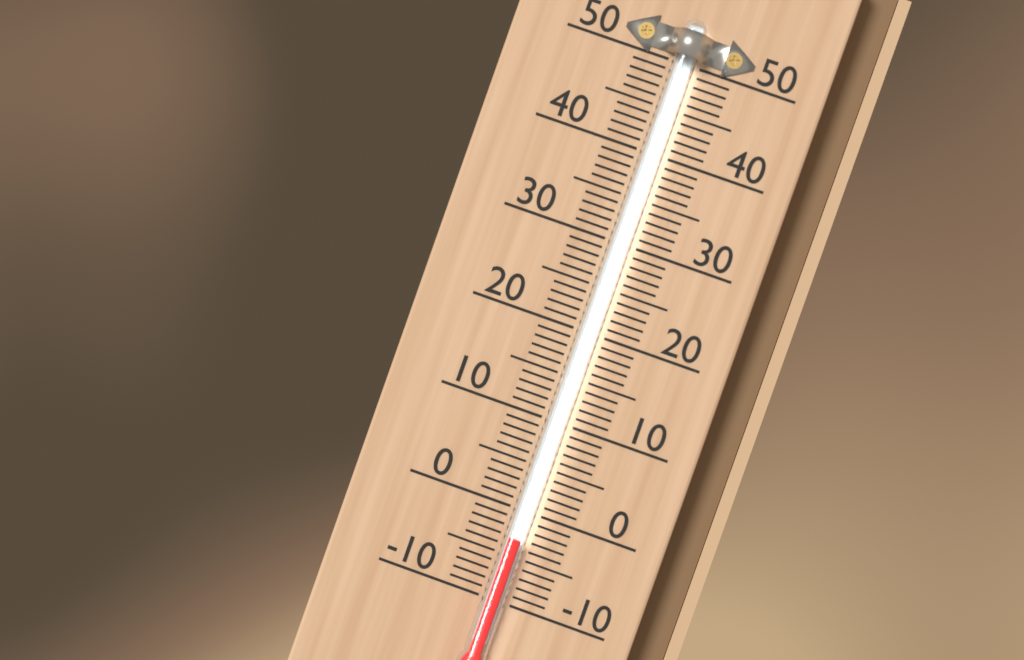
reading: -3 (no unit)
